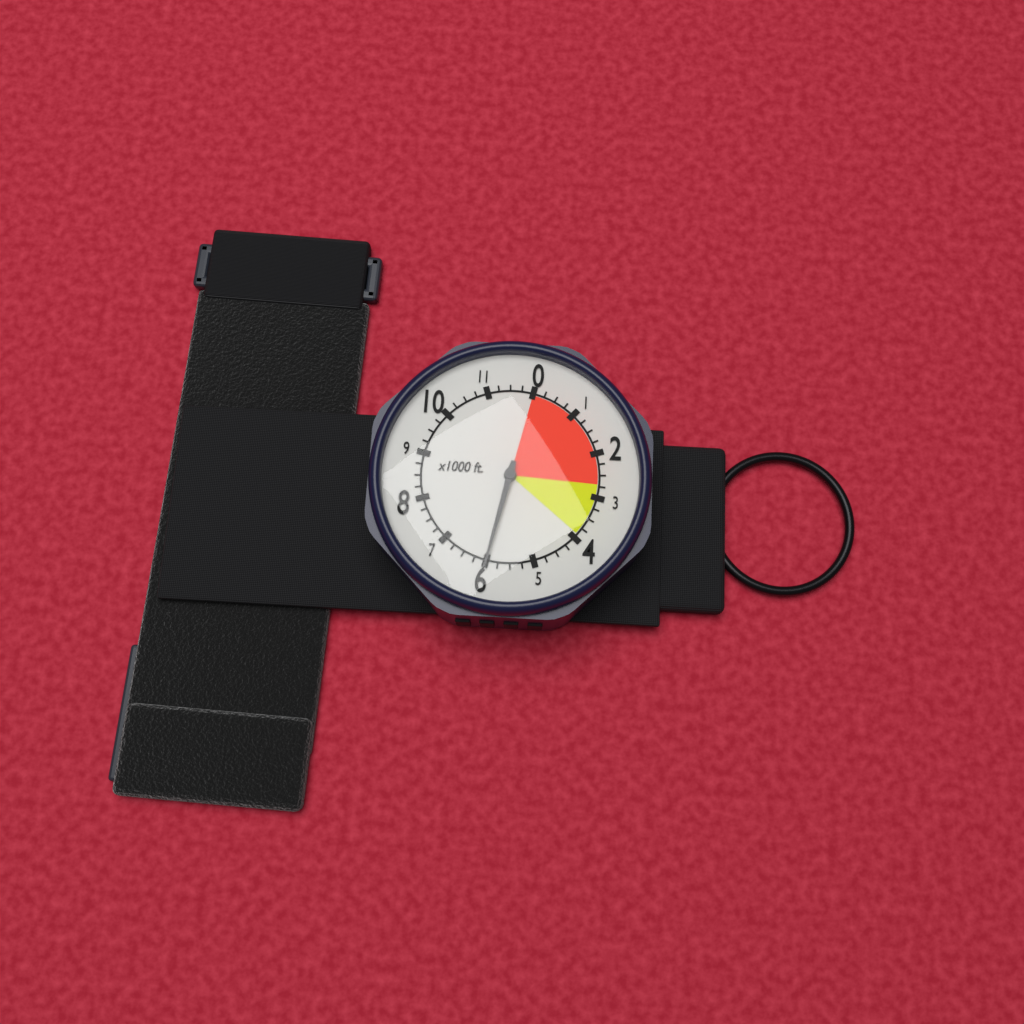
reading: 6000 ft
